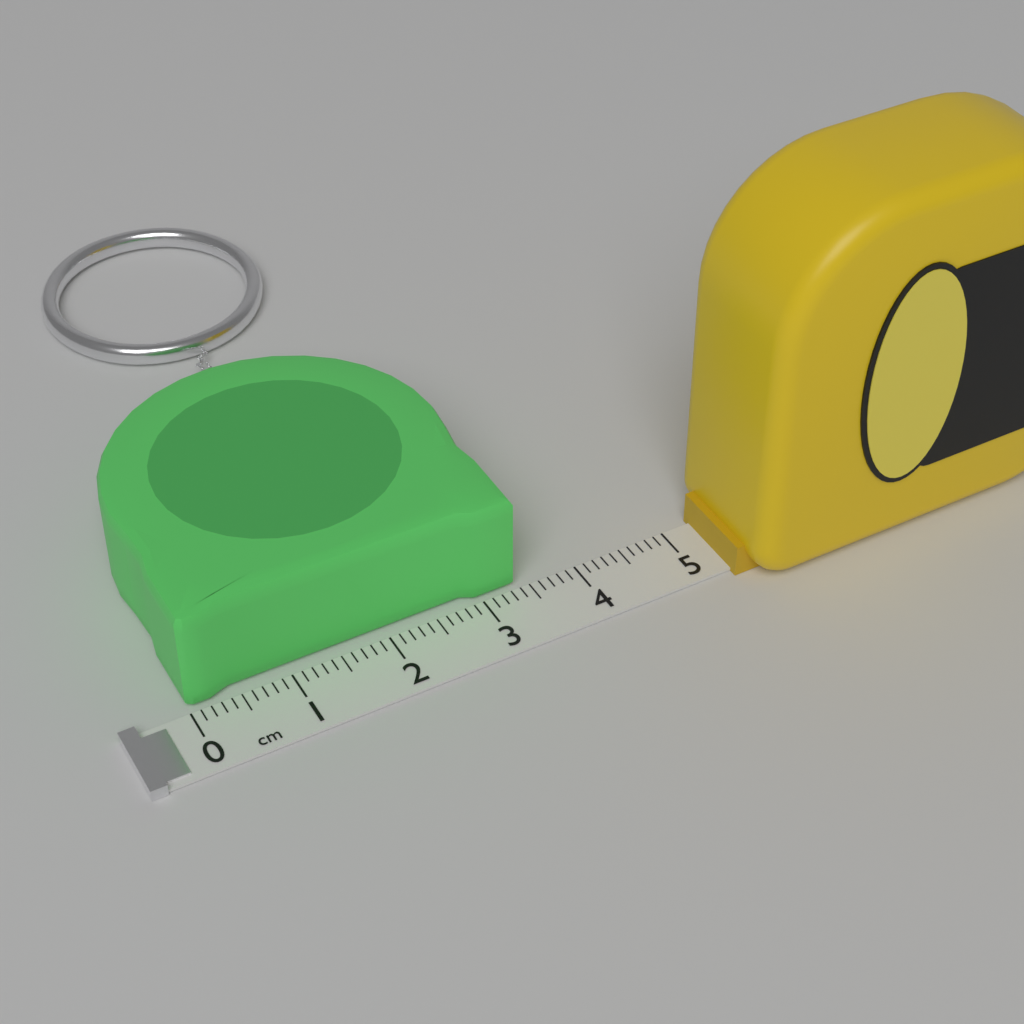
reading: 3.4 cm
